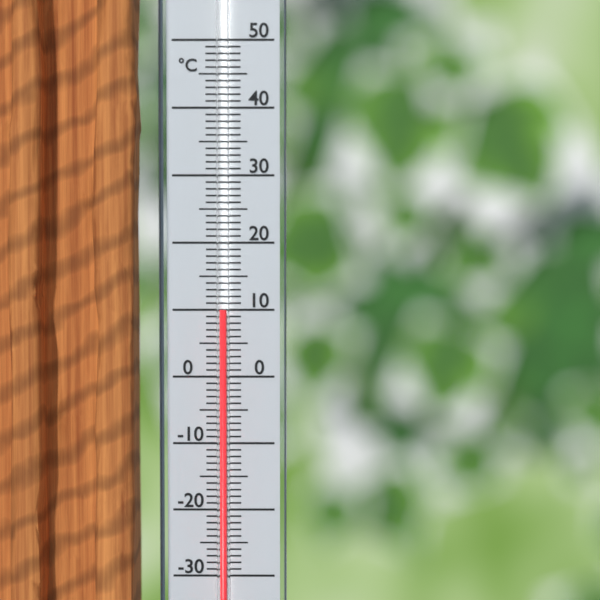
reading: 10 °C
